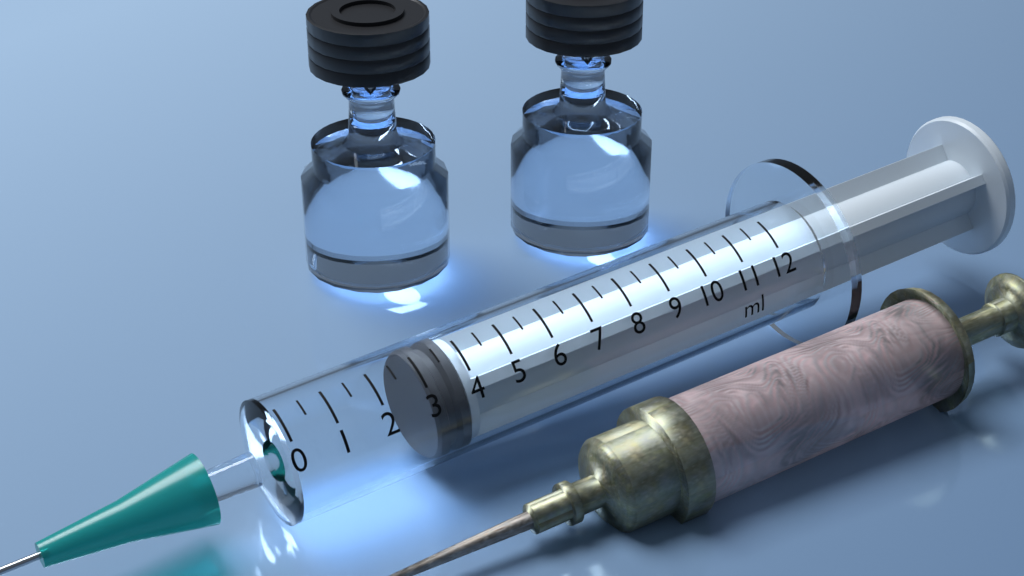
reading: 3.0 ml
